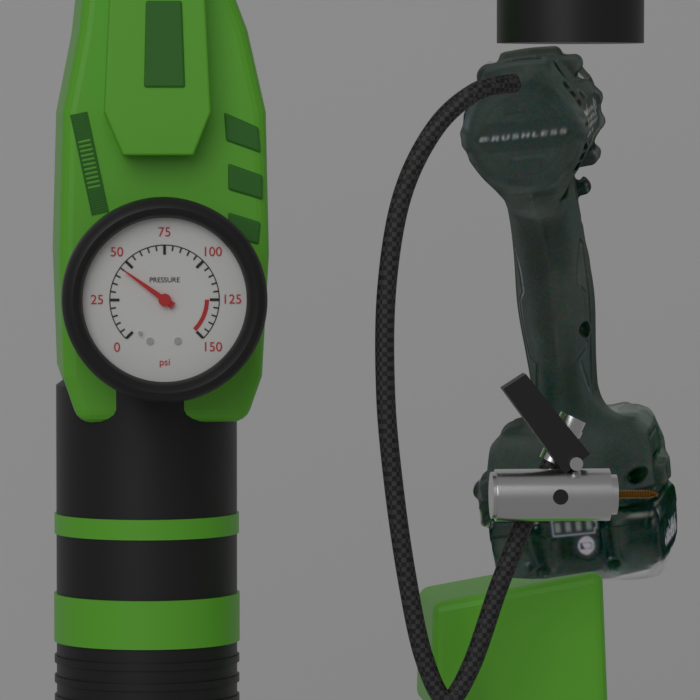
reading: 45 psi
